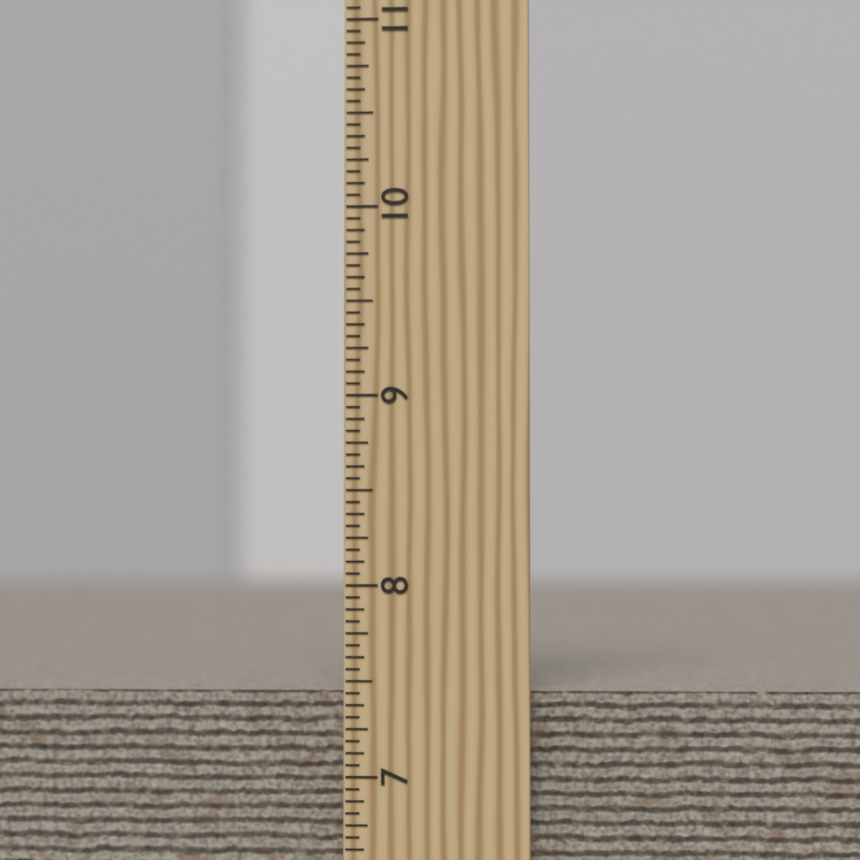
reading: 7.4375 inch
